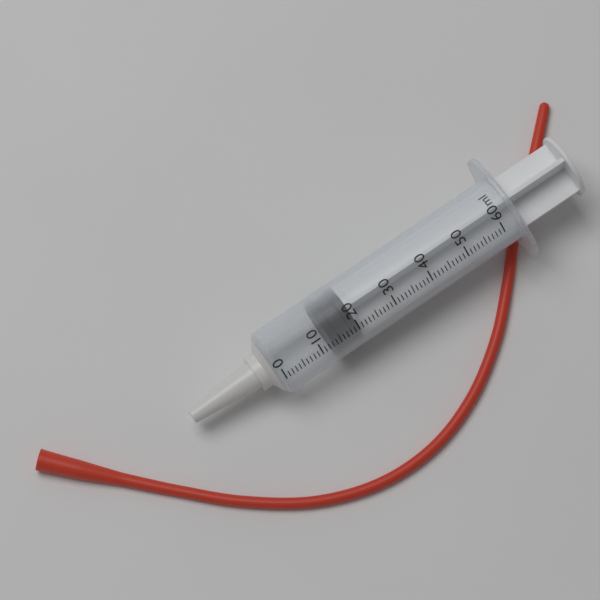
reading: 13 ml
